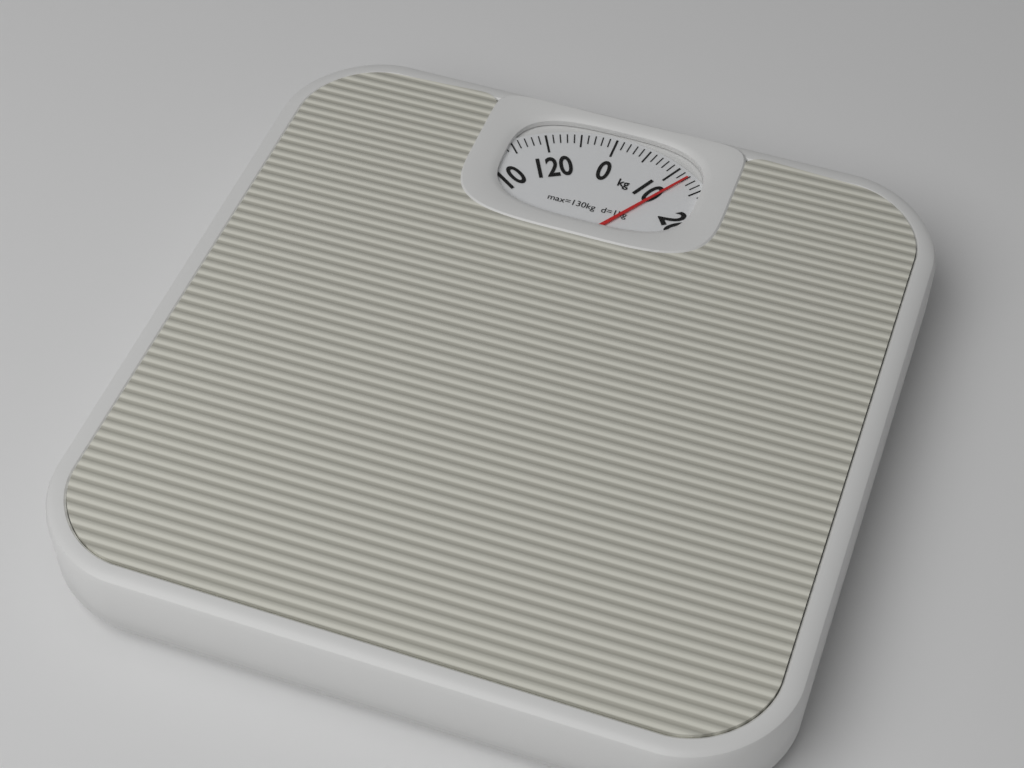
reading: 12 kg
